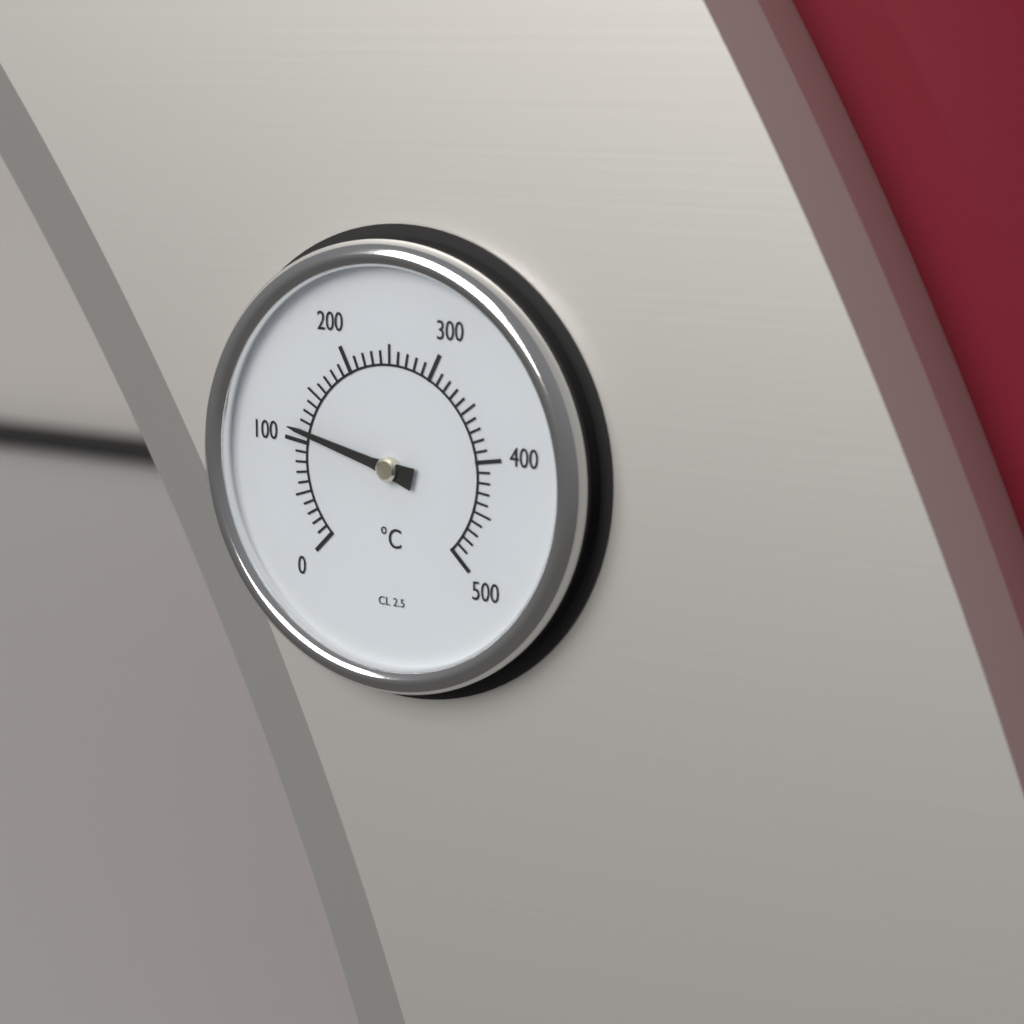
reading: 110 °C
